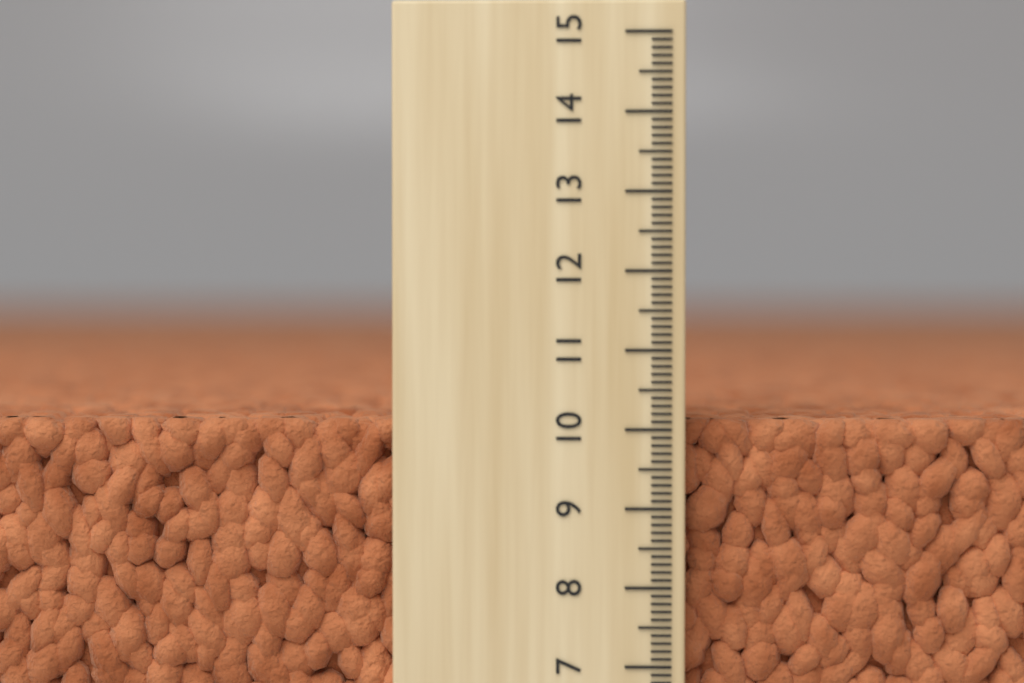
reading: 10.1 (no unit)
